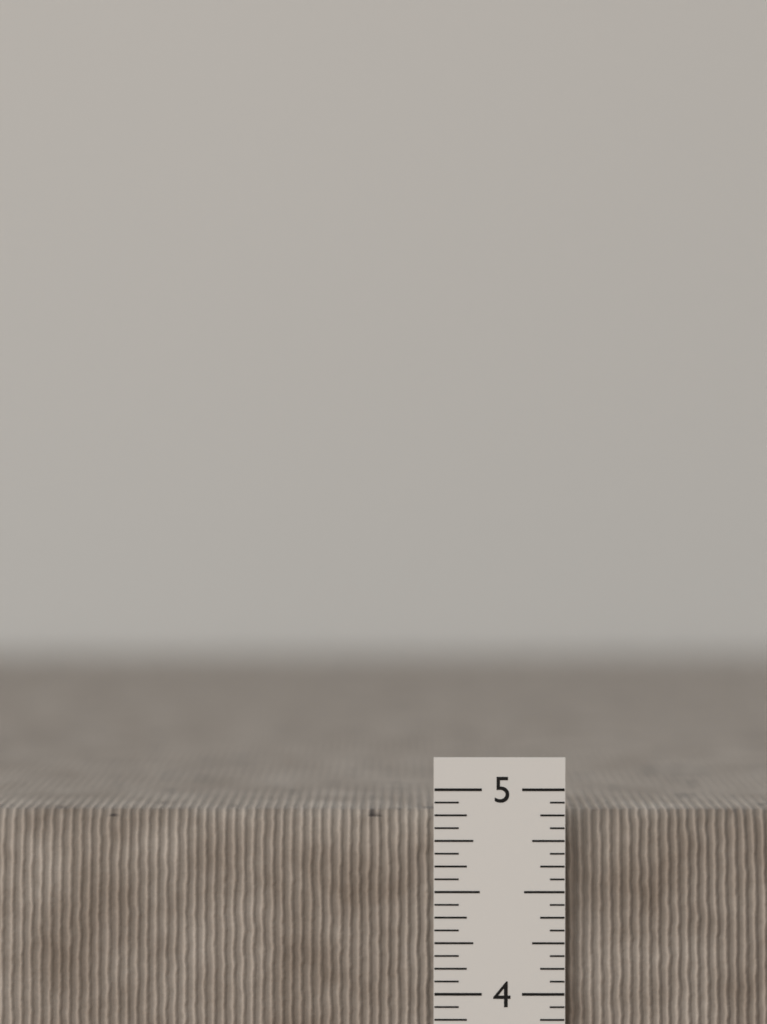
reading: 4.8750 in
